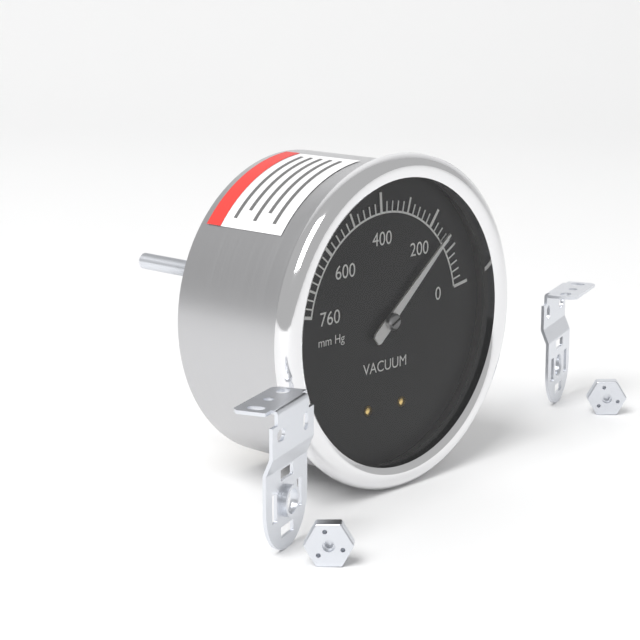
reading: 140 mm Hg
